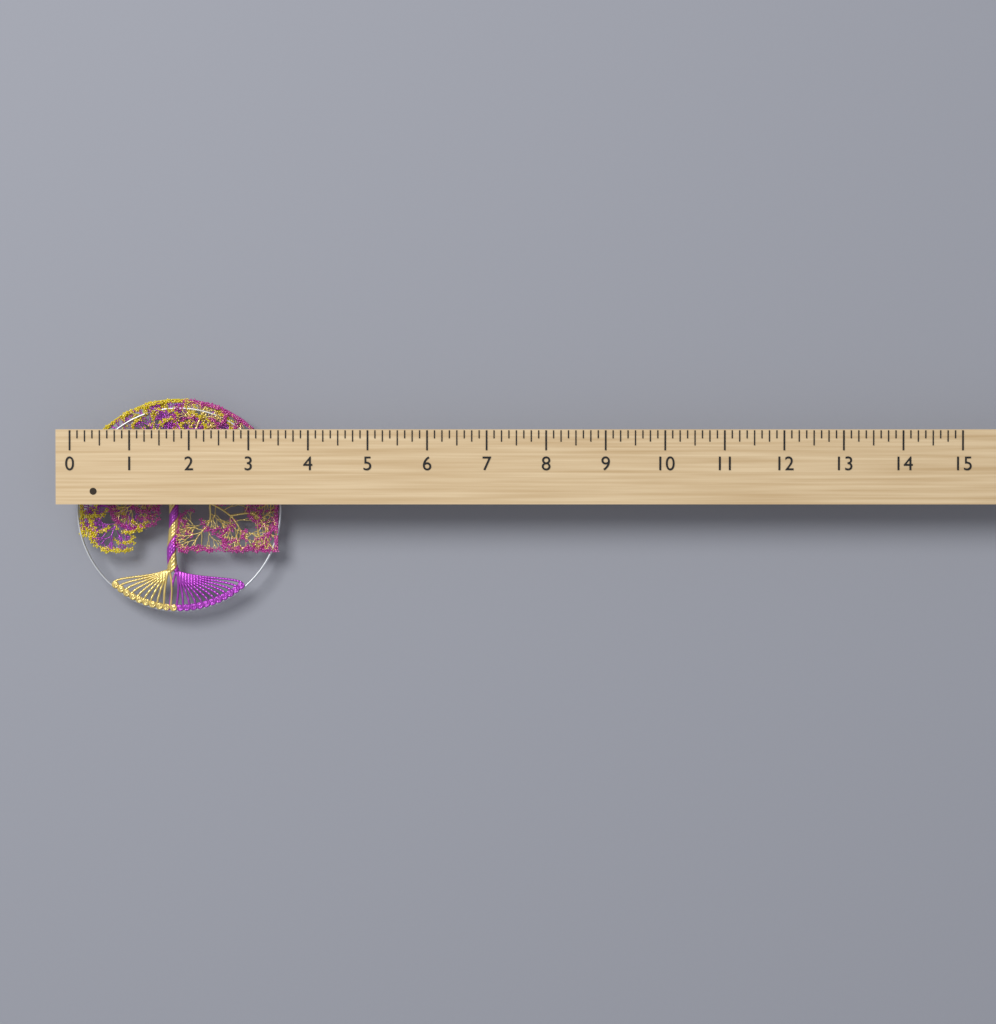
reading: 3.500 (no unit)
